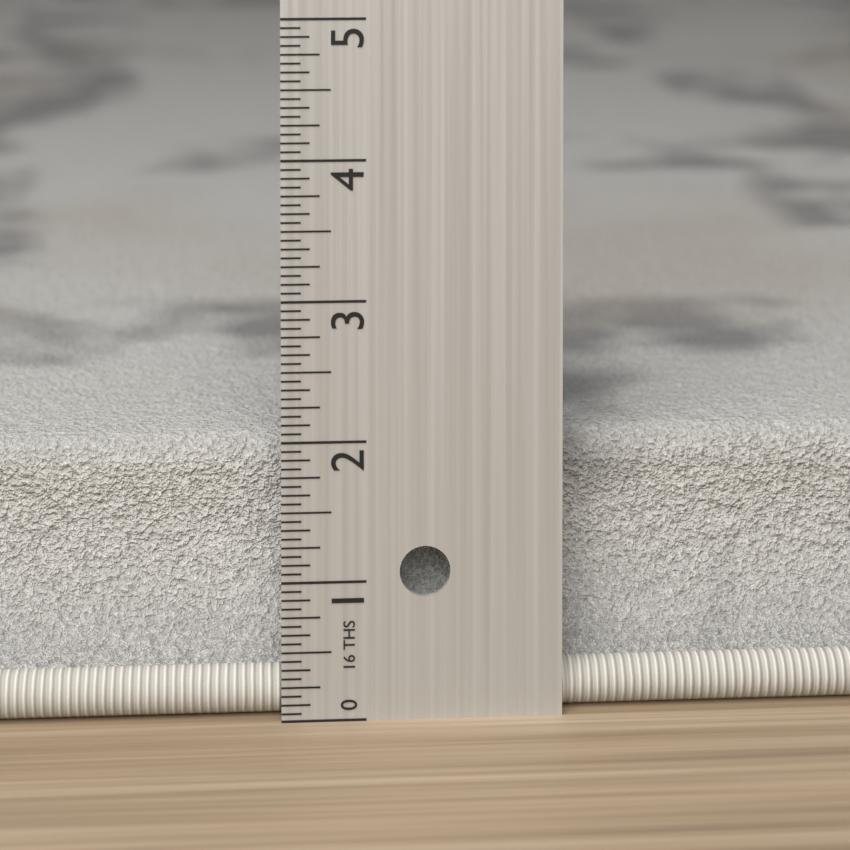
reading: 1.9375 in
